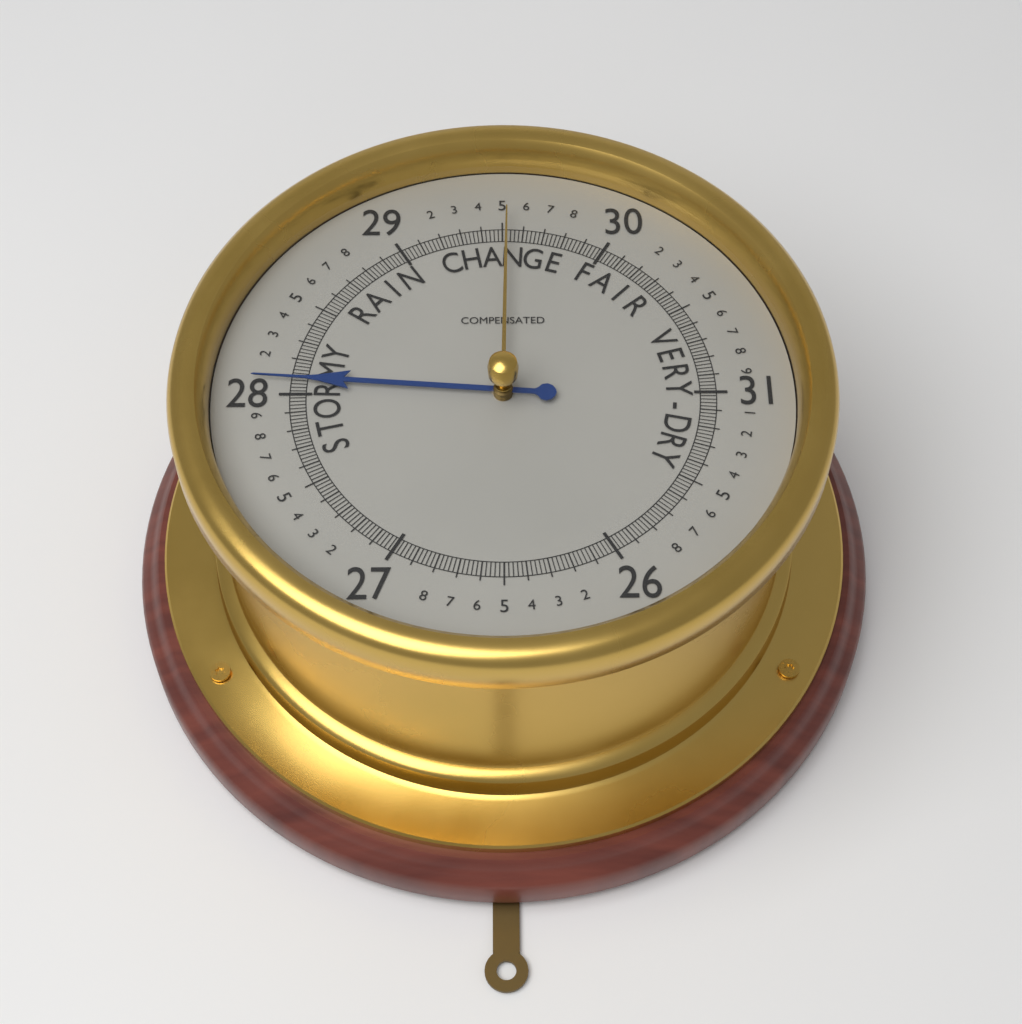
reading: 28.08 (no unit)
